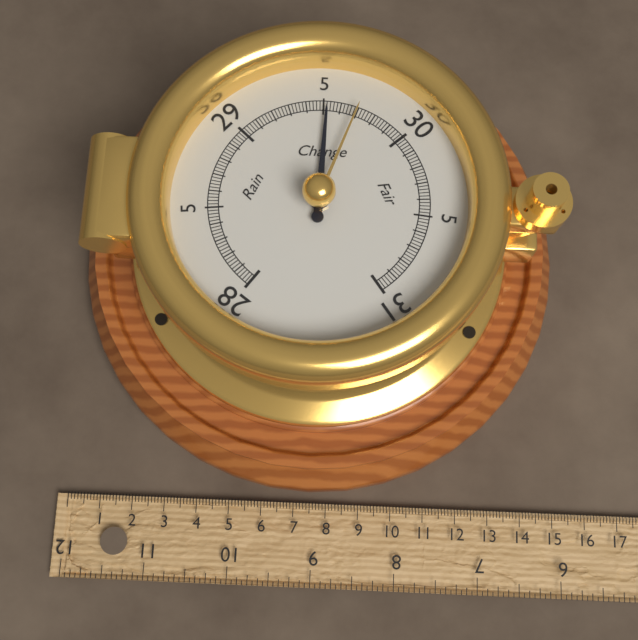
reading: 29.52 inHg
